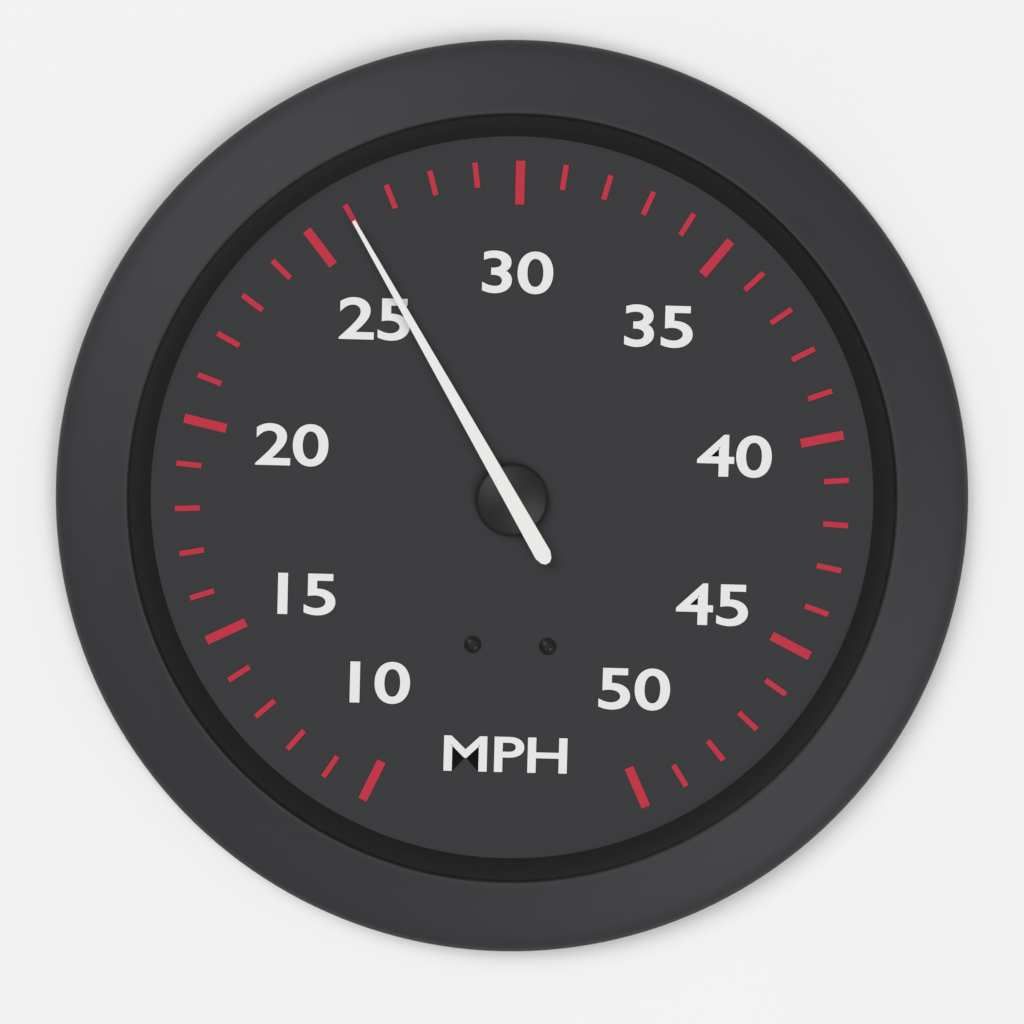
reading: 26 MPH
